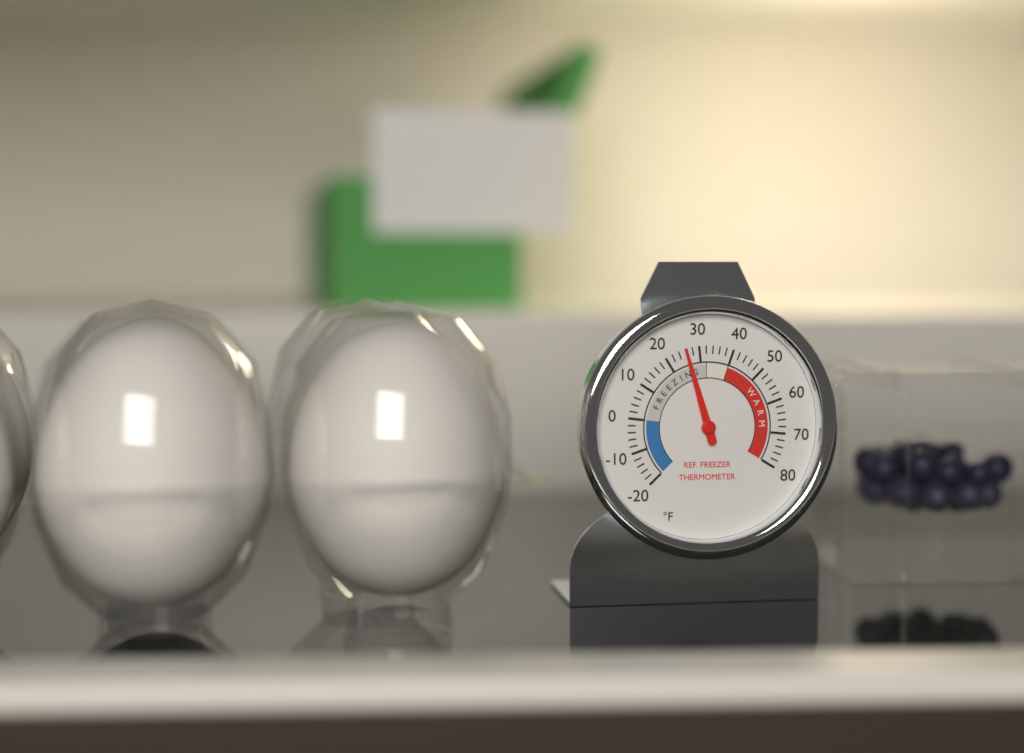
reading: 26 °F
